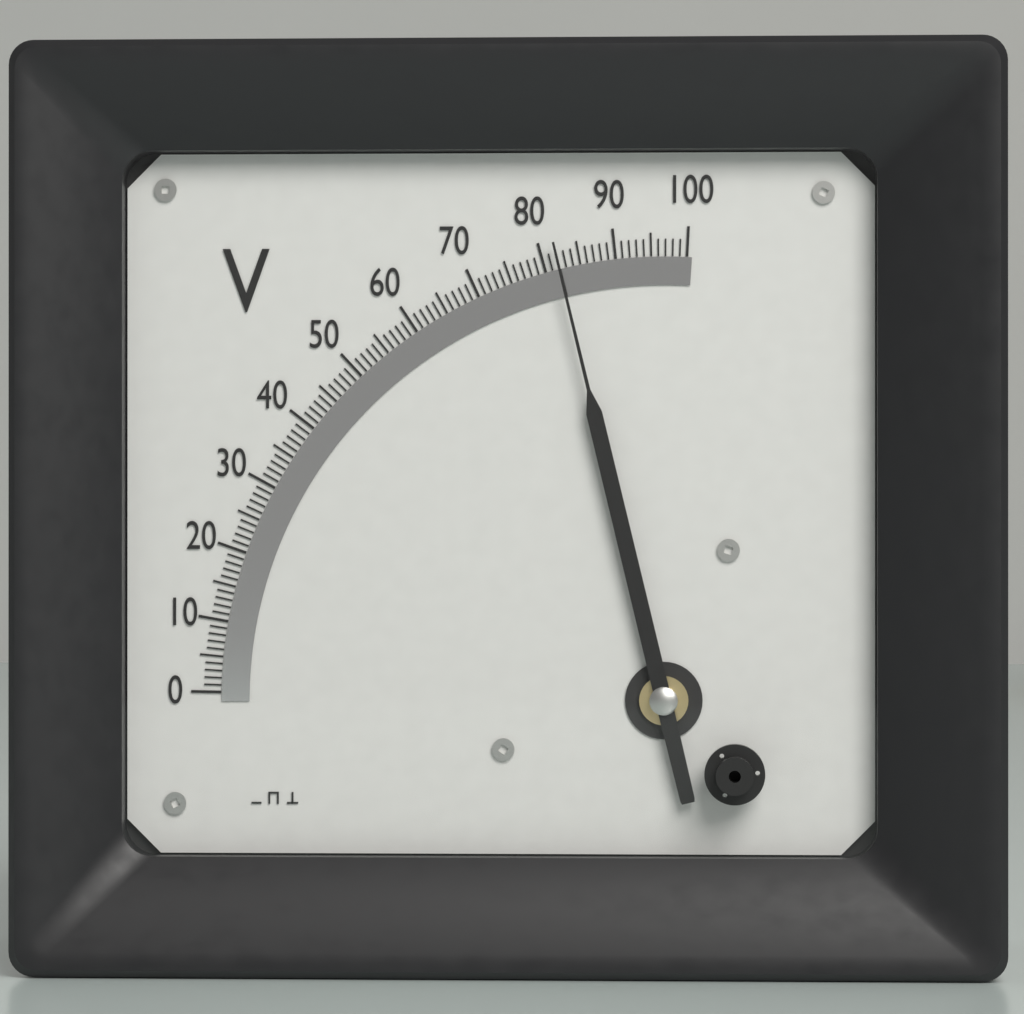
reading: 82 V
